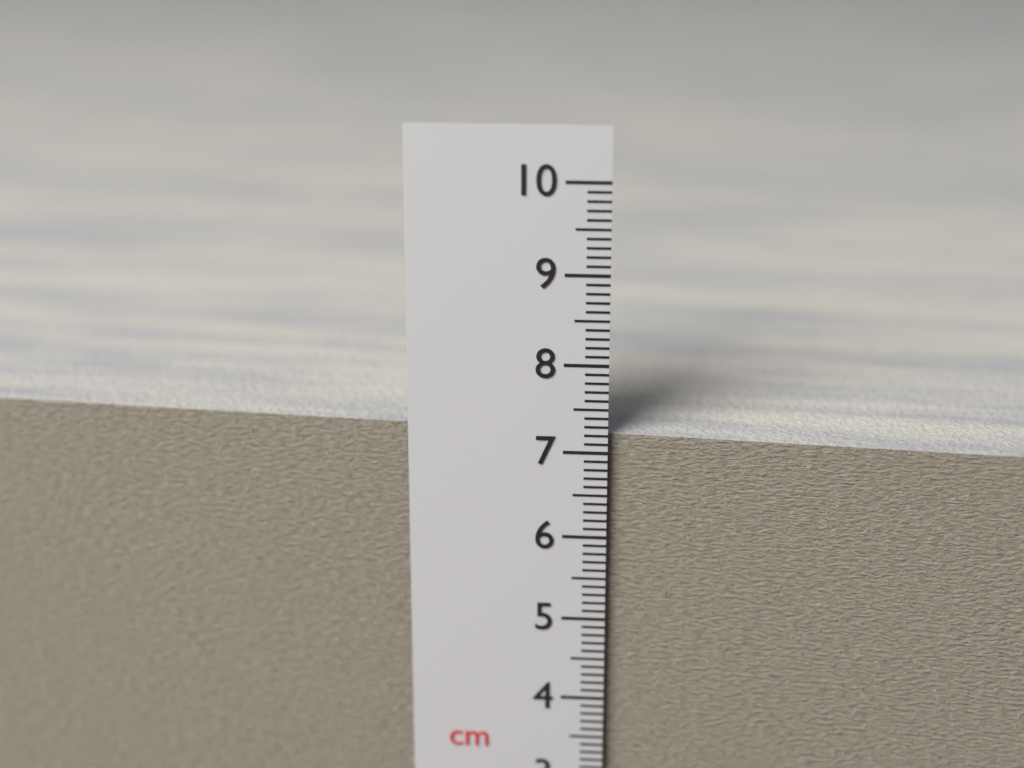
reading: 7.2 cm
